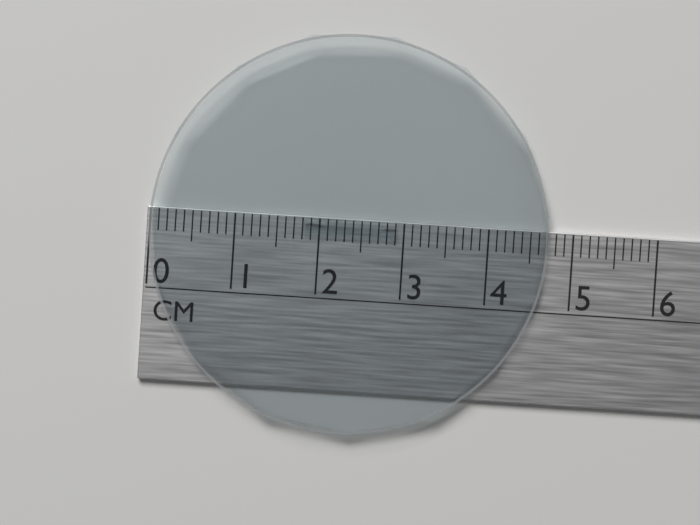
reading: 4.7 cm
